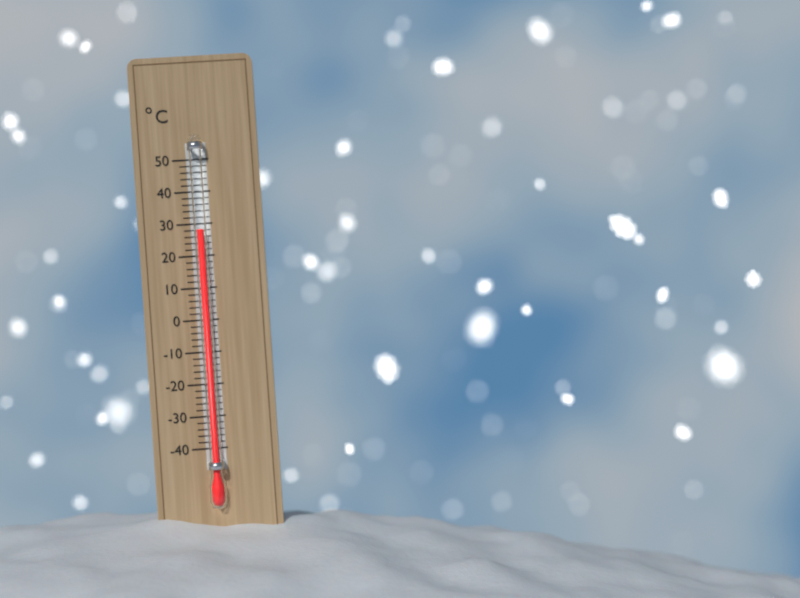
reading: 28 °C
